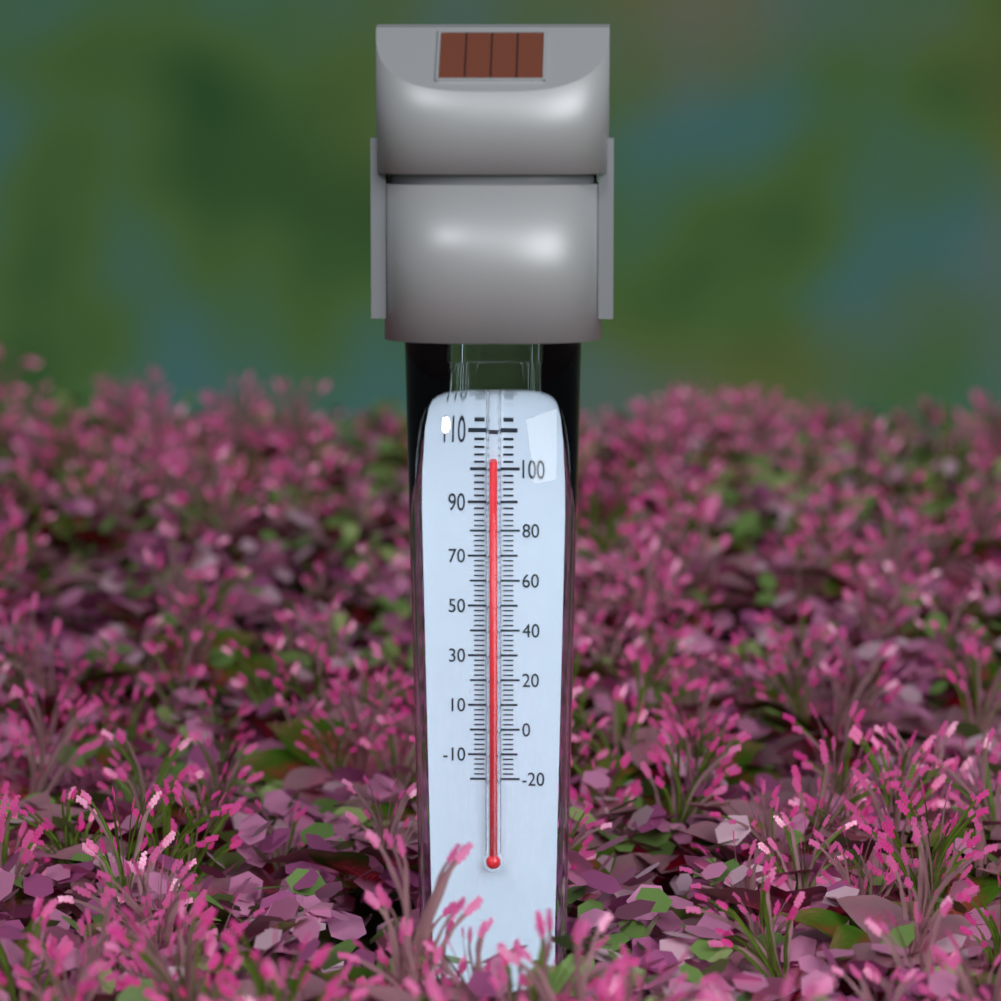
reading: 104 °F
